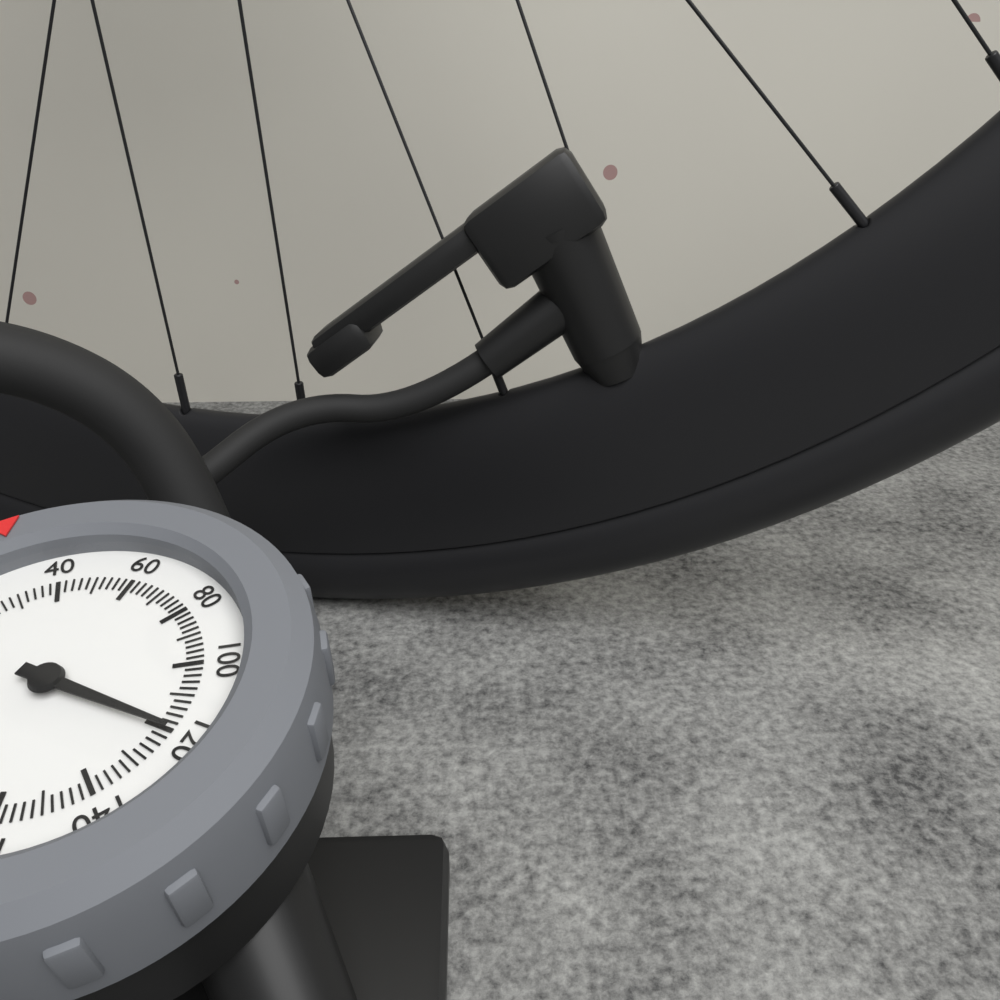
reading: 120 psi
